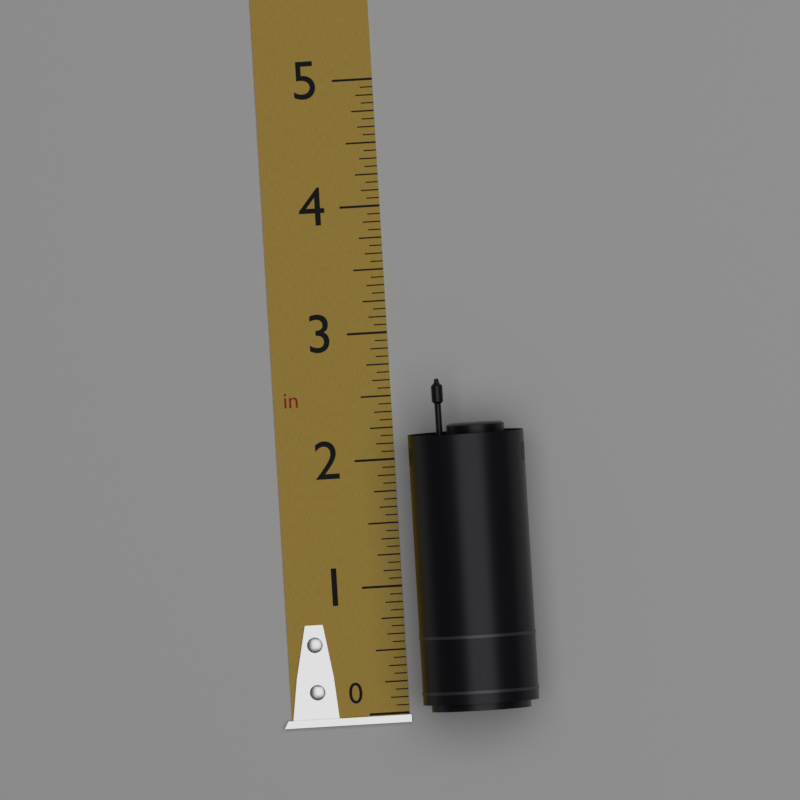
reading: 2.6250 in
